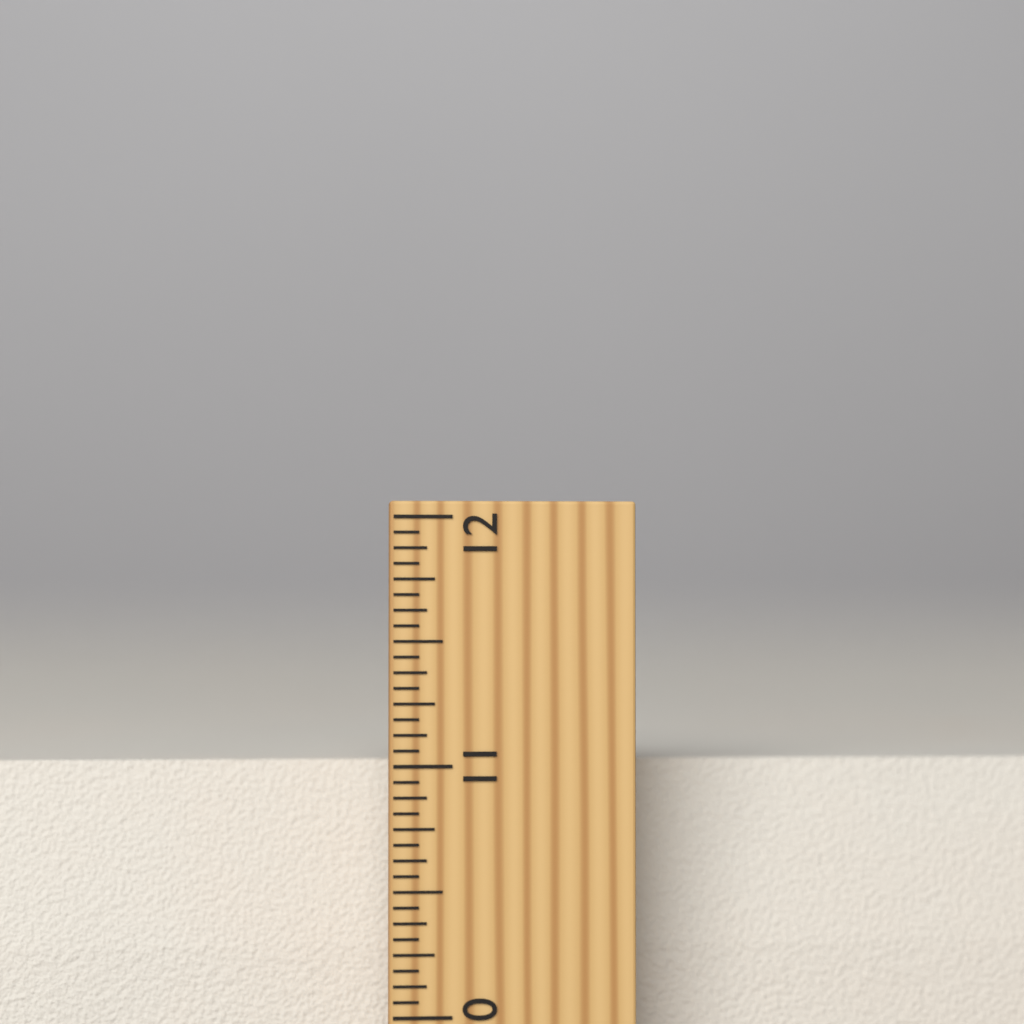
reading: 11.0000 inch
